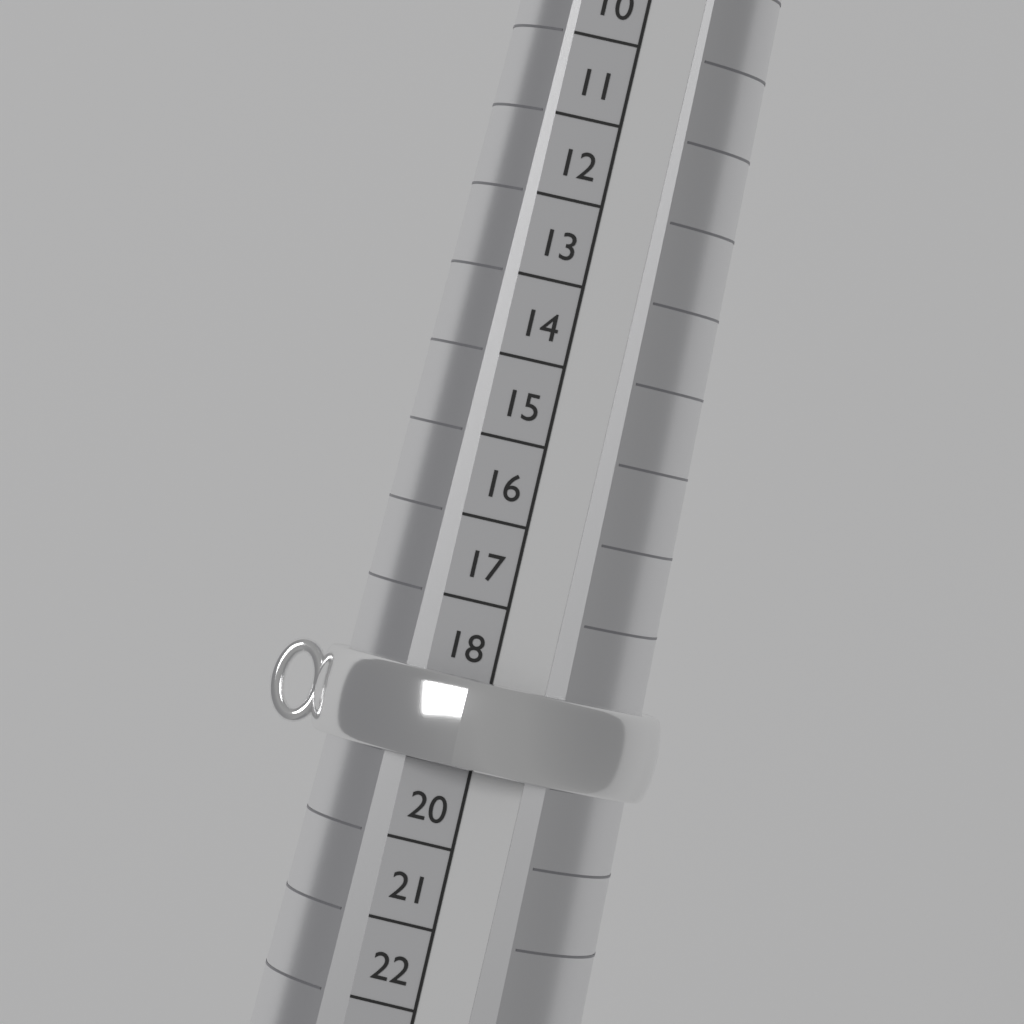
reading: 19 (no unit)
